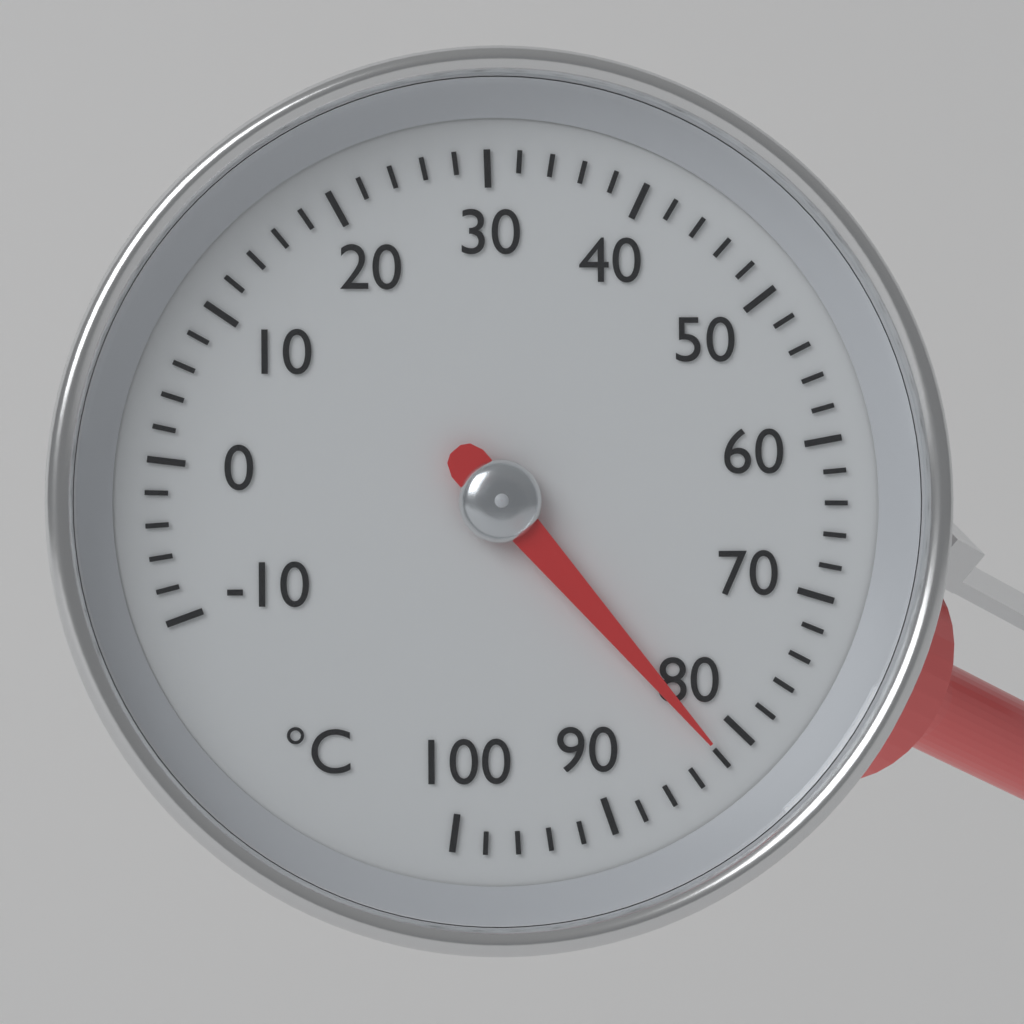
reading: 82 °C
